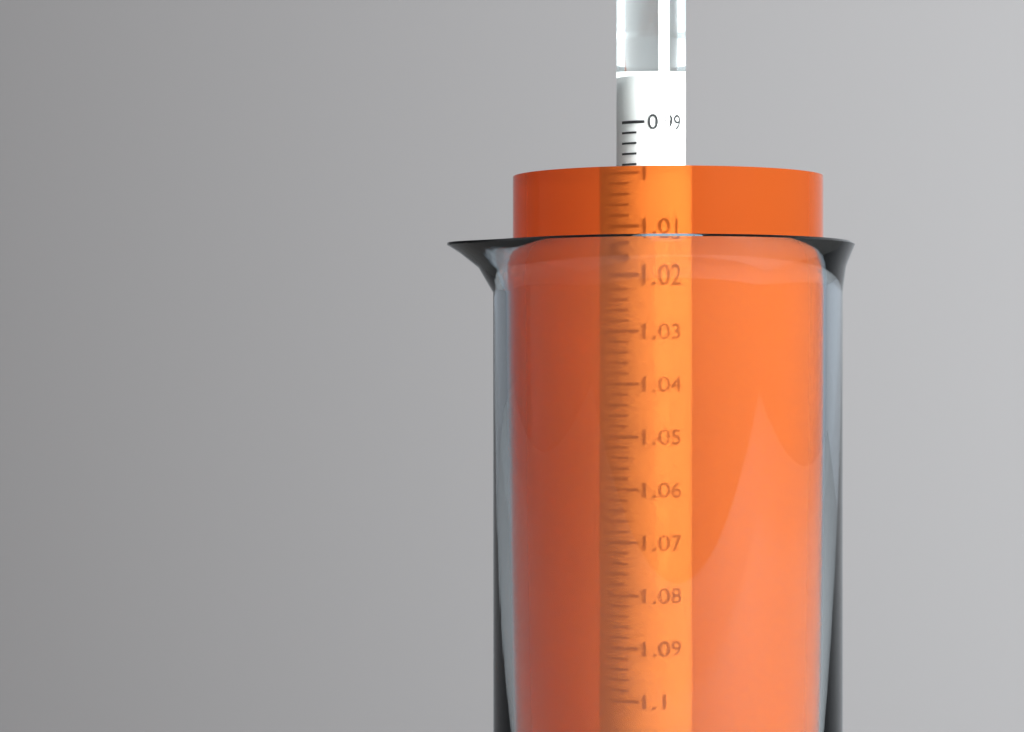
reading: 1.000 (no unit)
